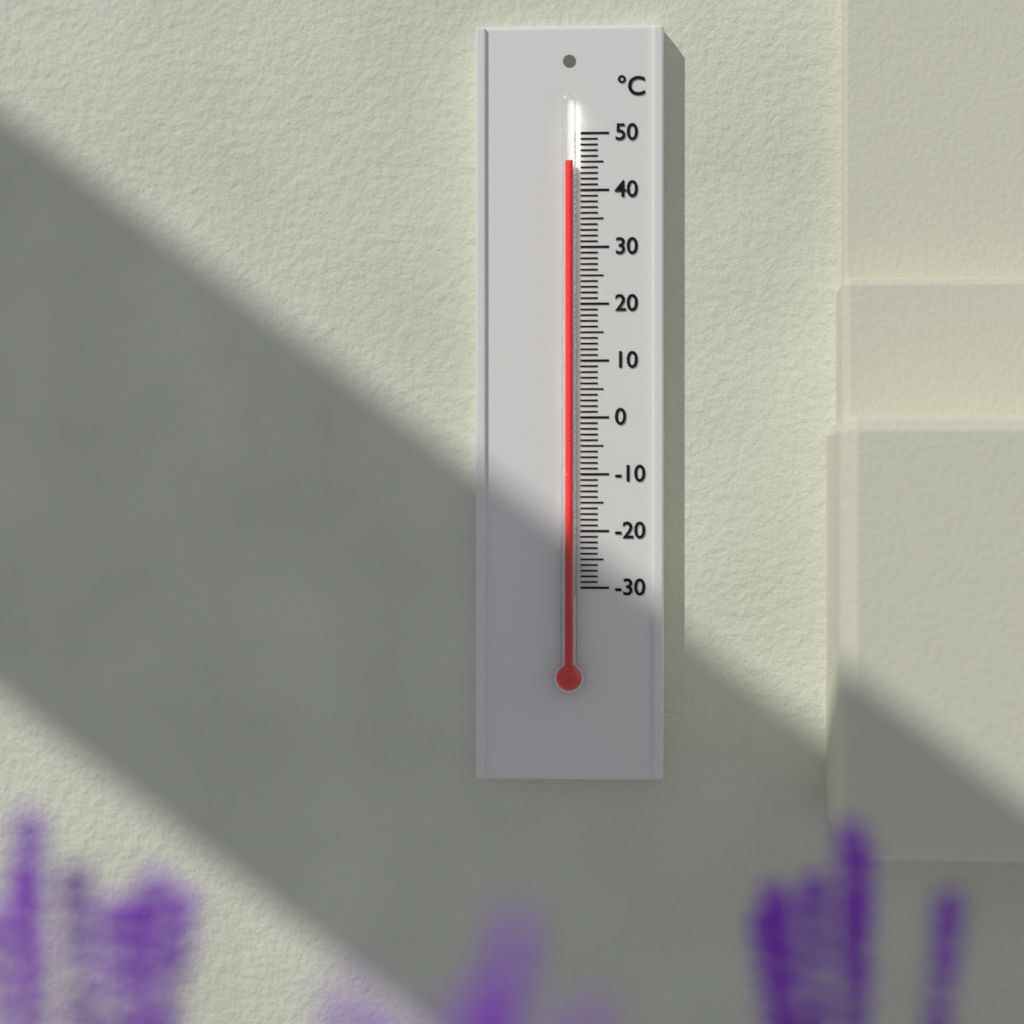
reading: 45 °C
